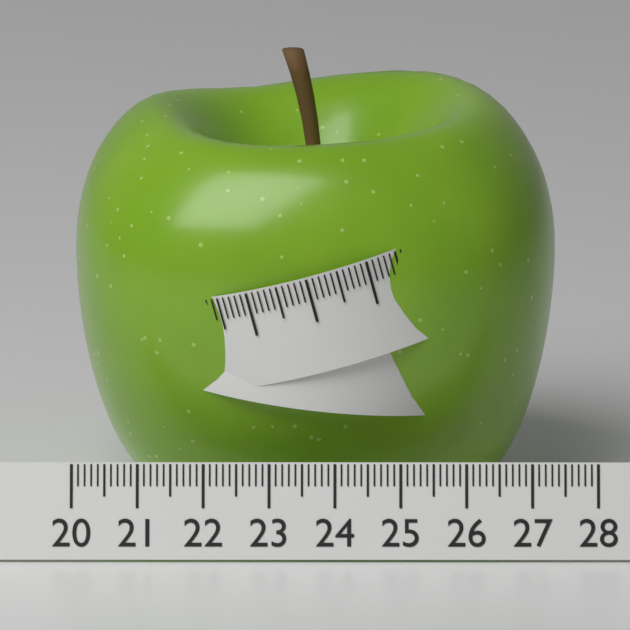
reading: 27.4 (no unit)
